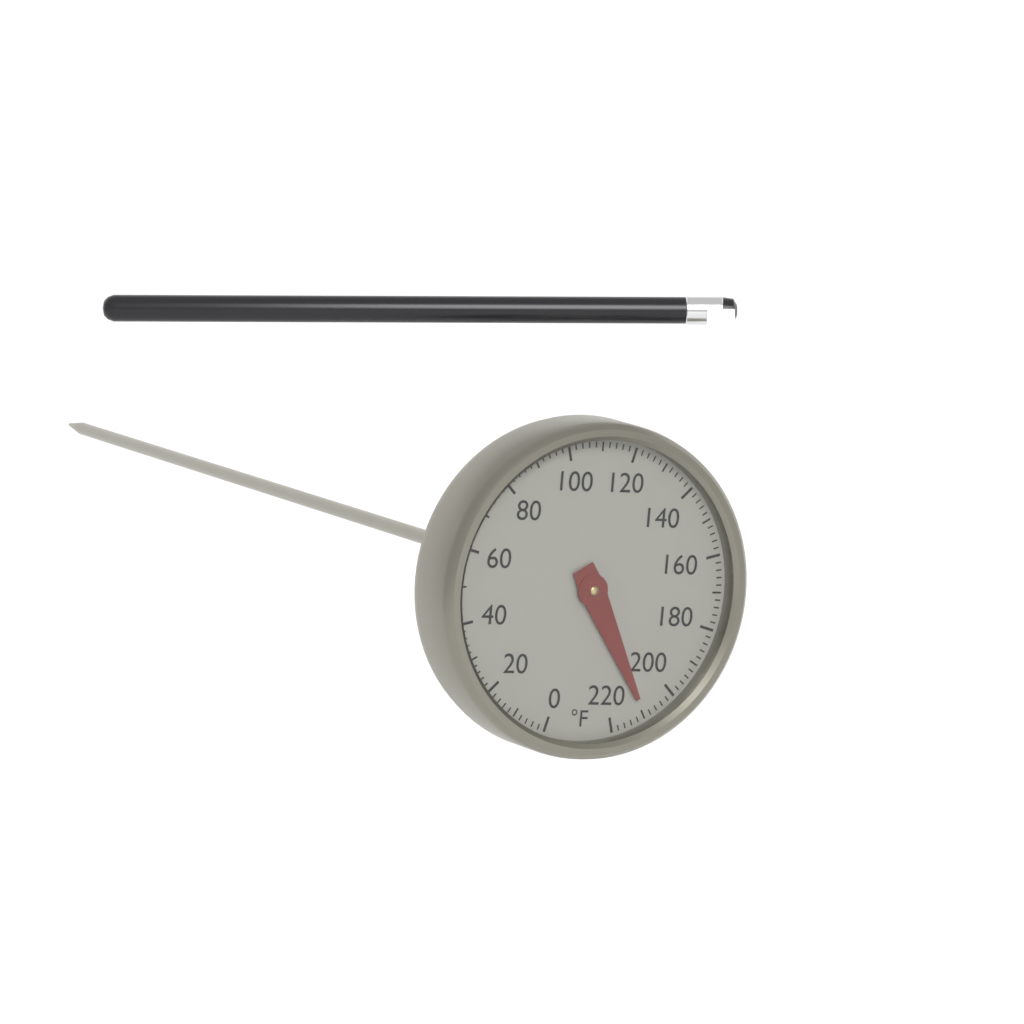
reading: 210 °F
